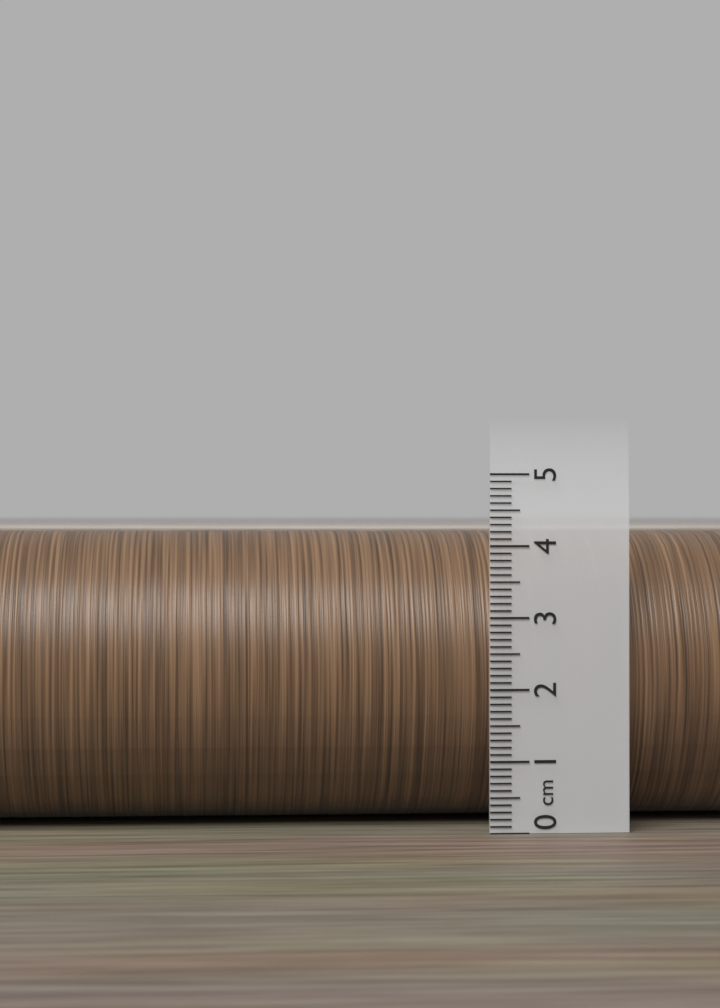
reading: 4.2 cm
